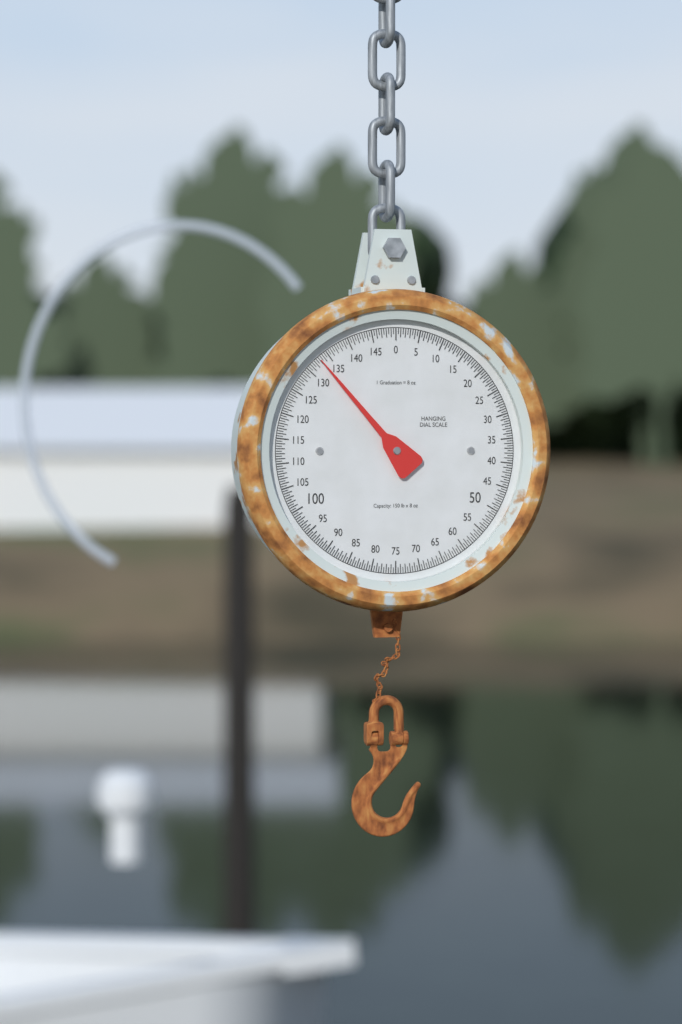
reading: 133.0 lb
